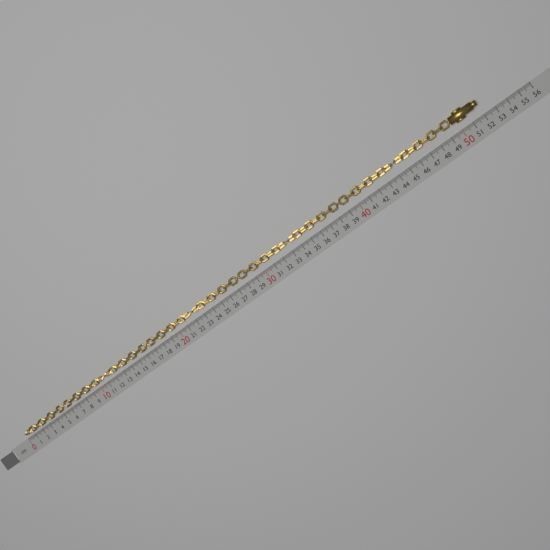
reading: 52.0 cm
